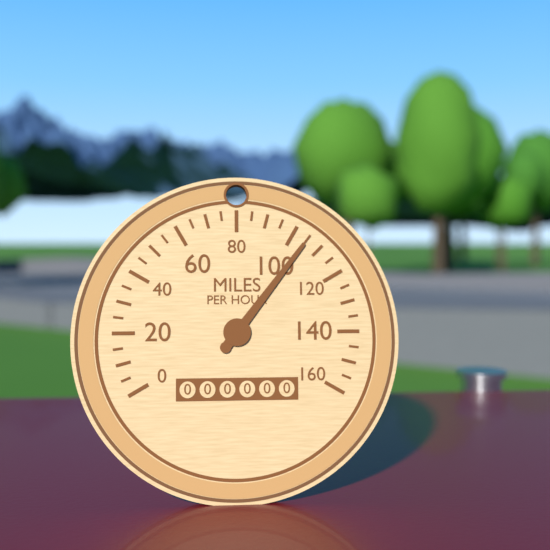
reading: 105 mph
